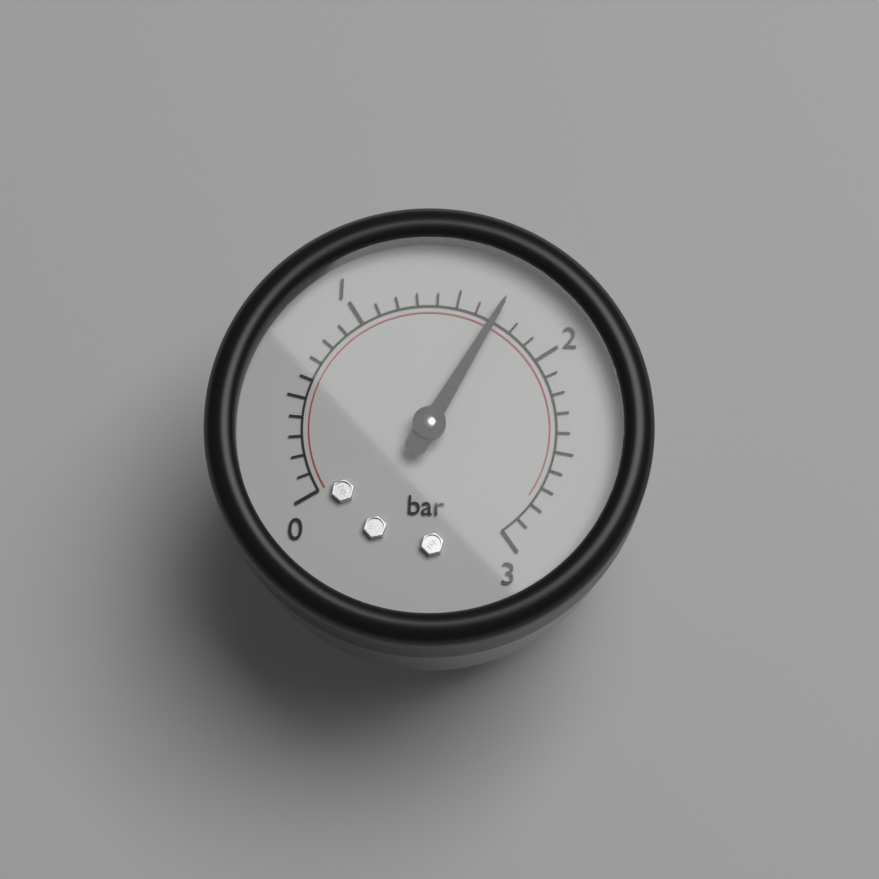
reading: 1.7 bar
